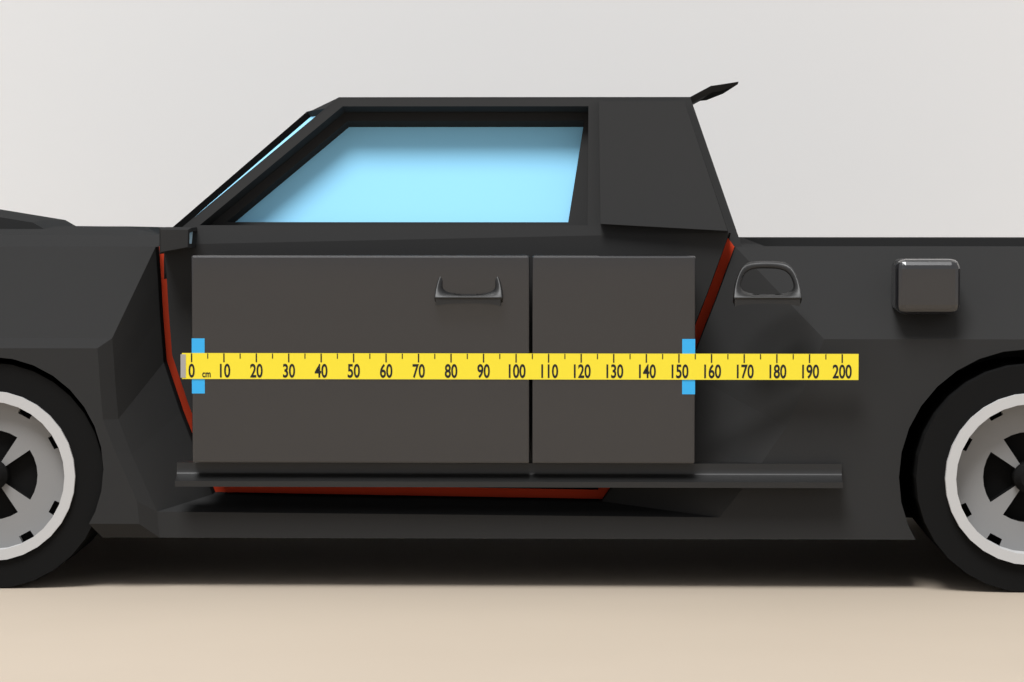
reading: 155 cm
